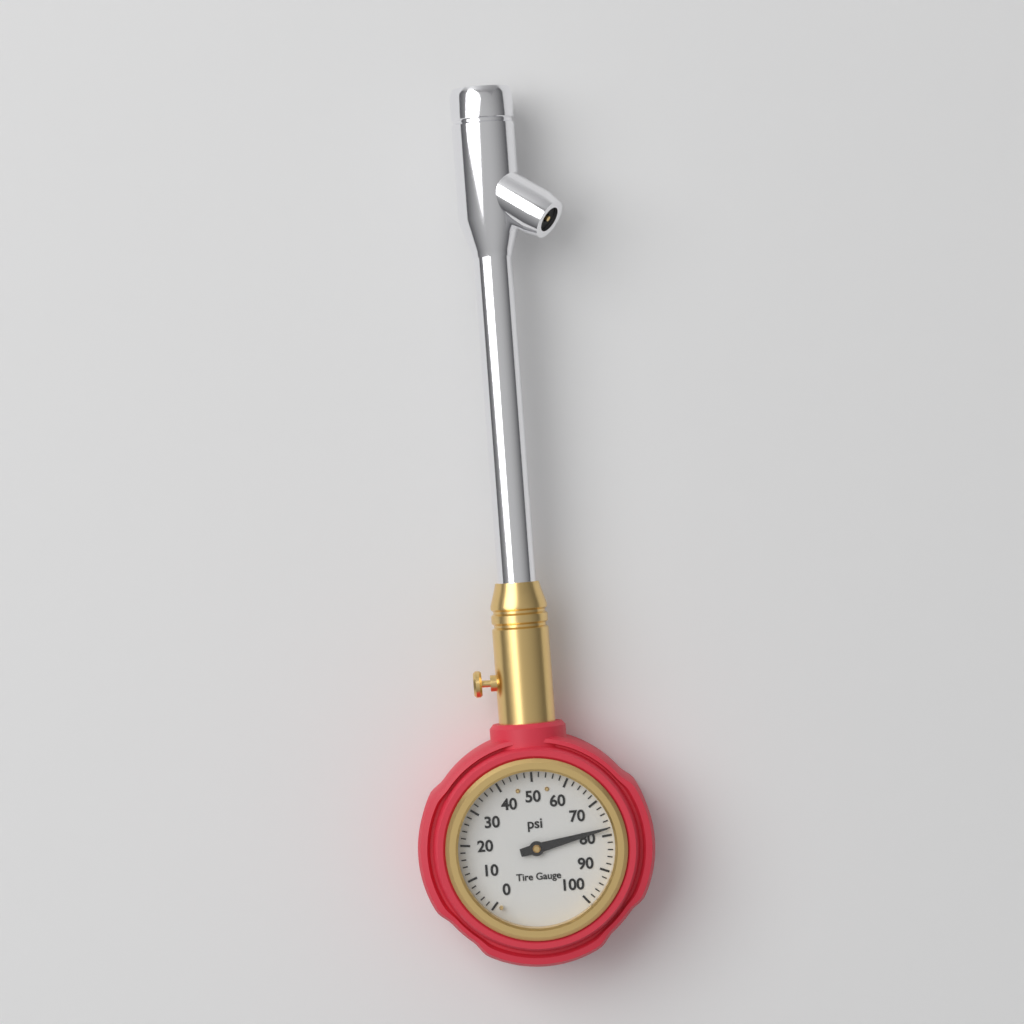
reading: 78 psi
